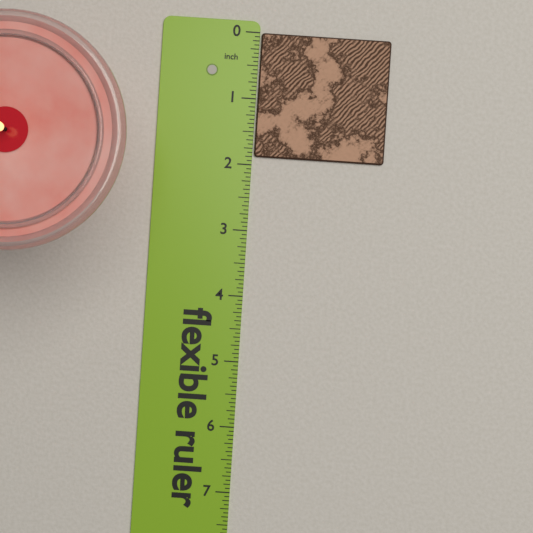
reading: 1.8750 in
